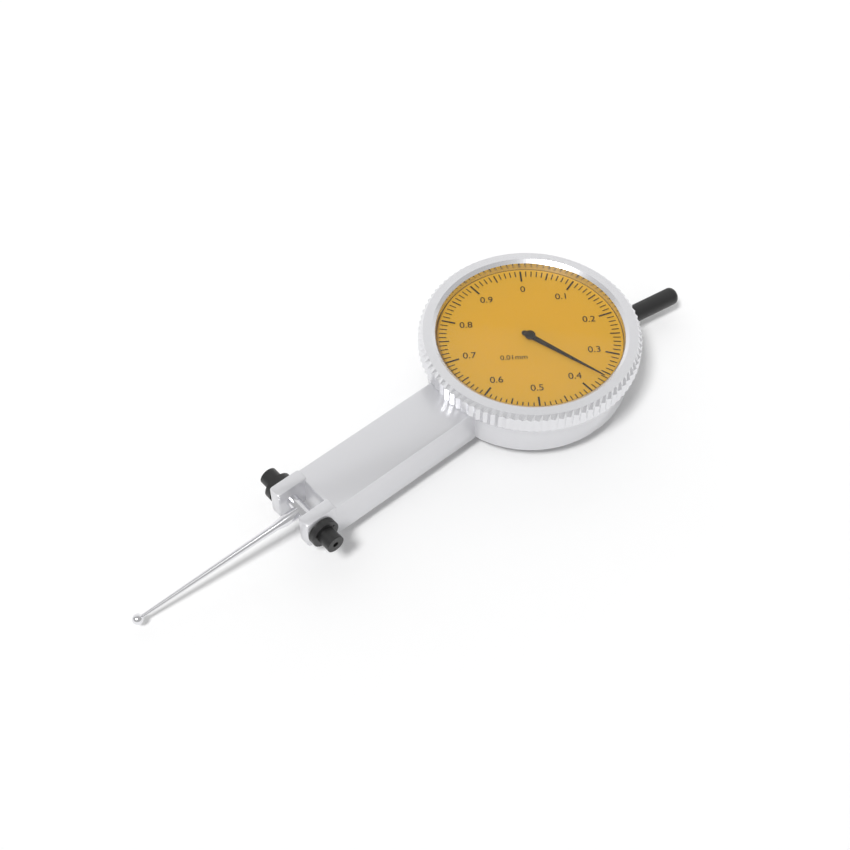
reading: 0.36 mm
